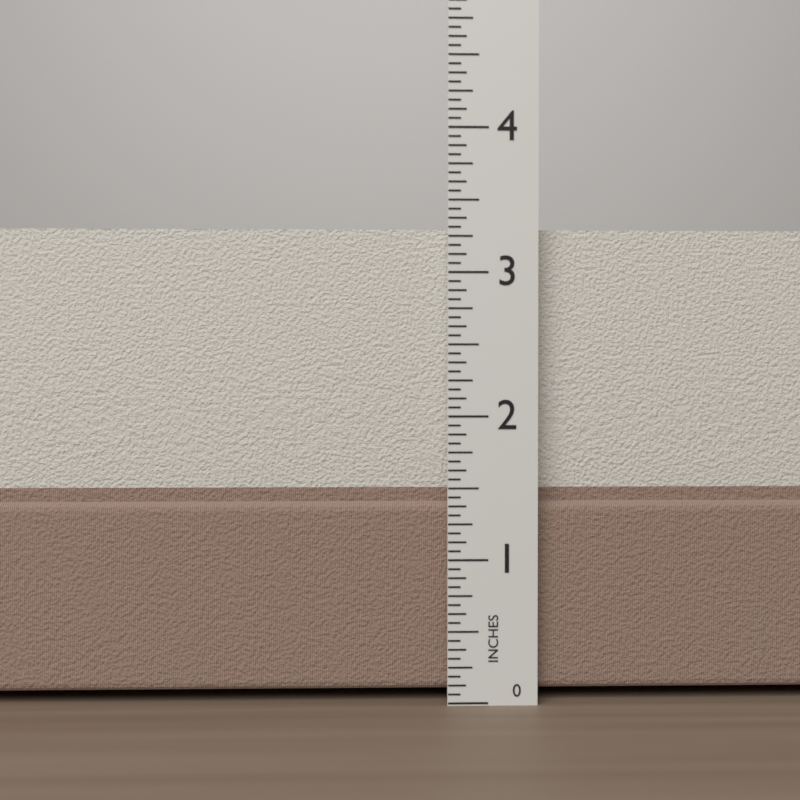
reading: 3.3125 in
